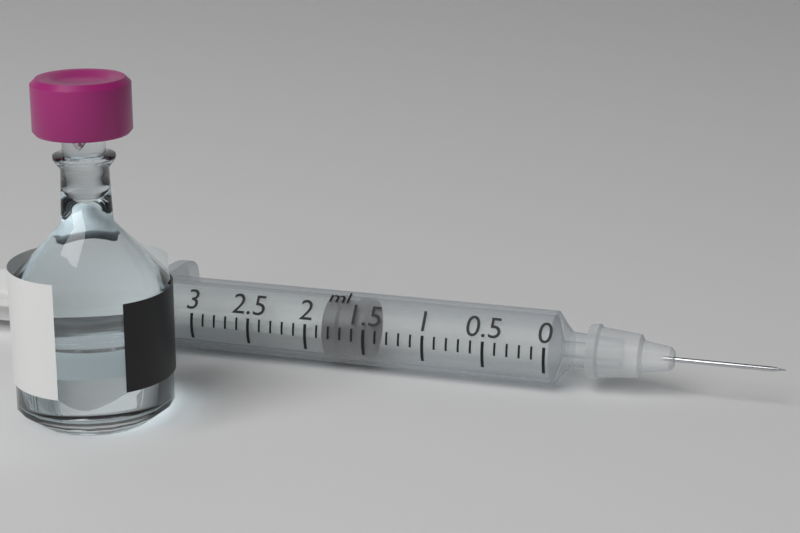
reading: 1.5 ml
